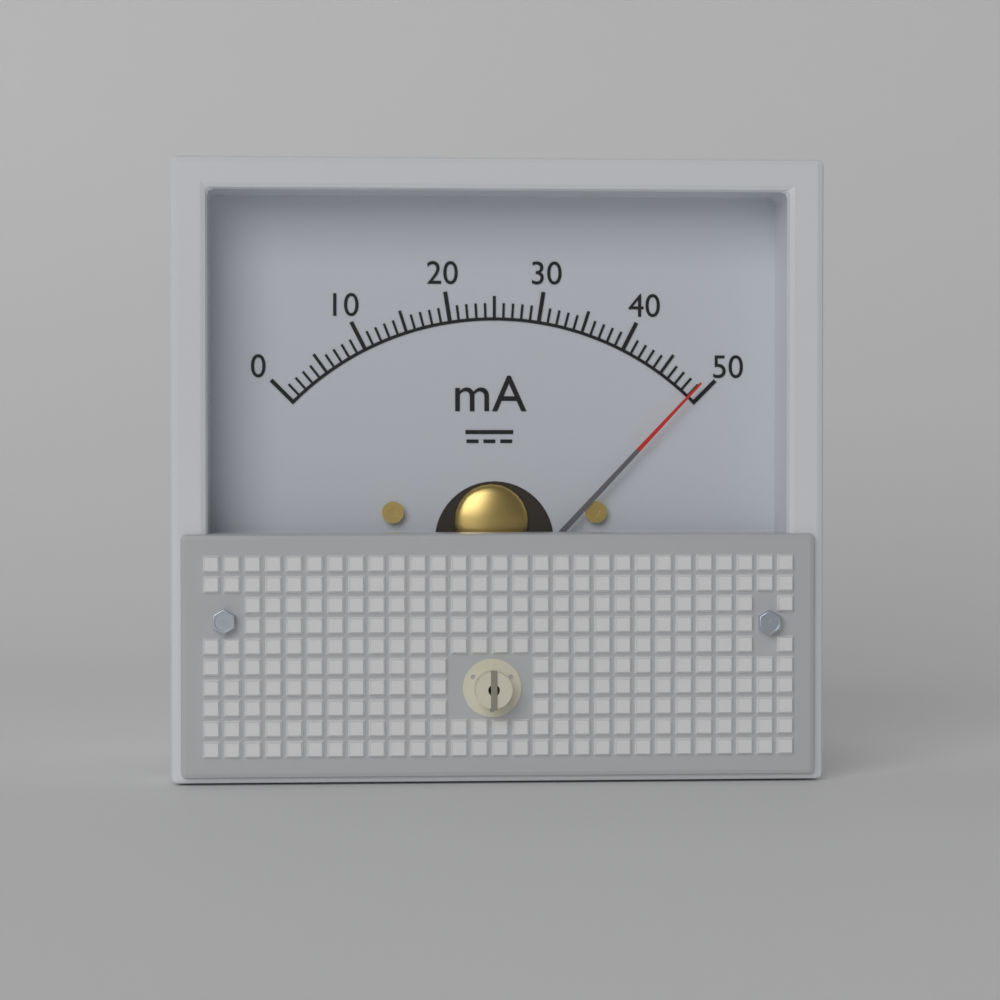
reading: 49 mA
